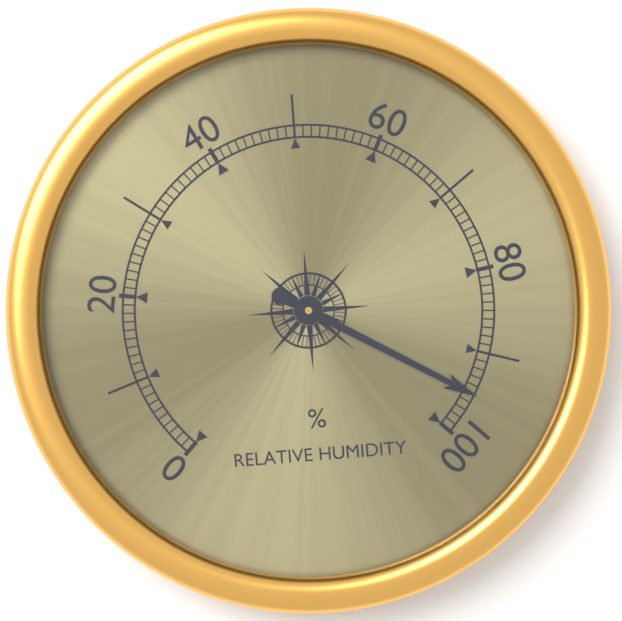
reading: 95 %
